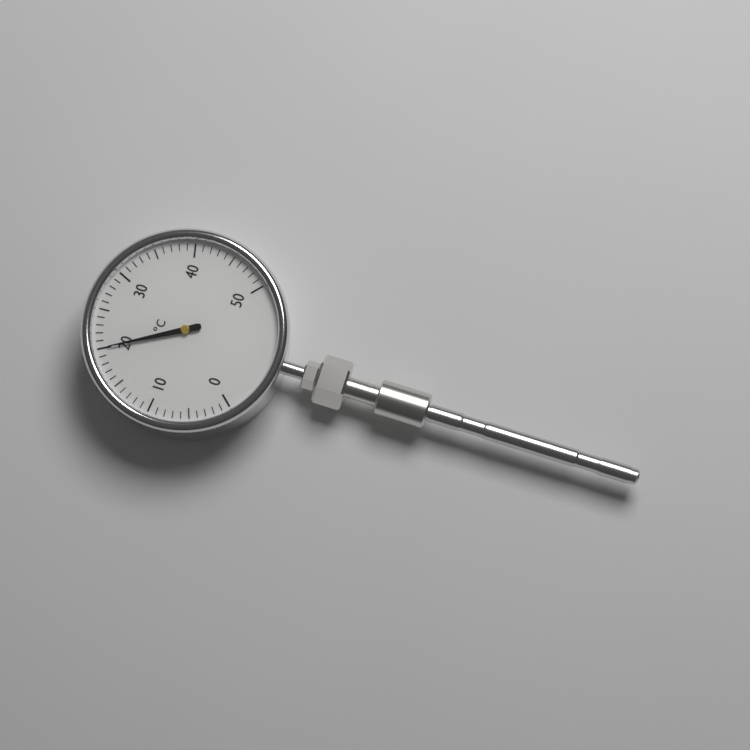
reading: 20 °C
